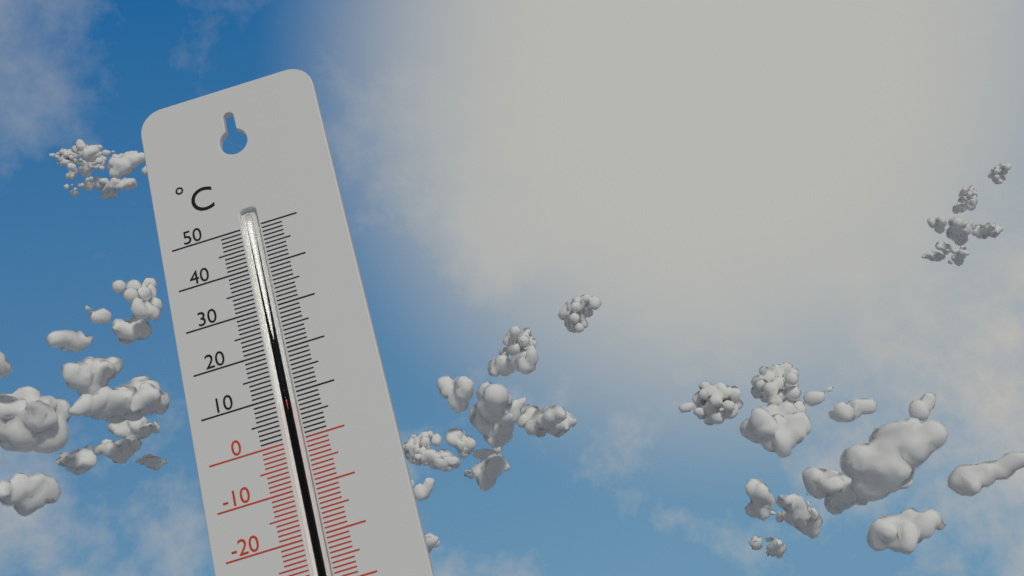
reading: 9 °C
